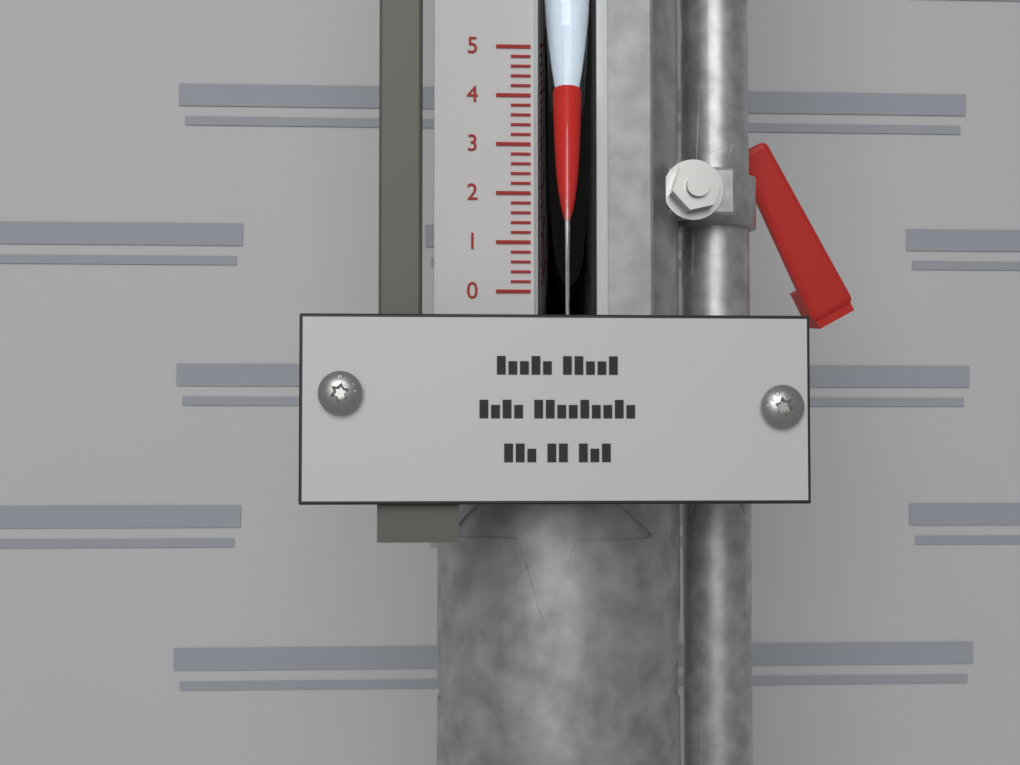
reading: 4.2 (no unit)
